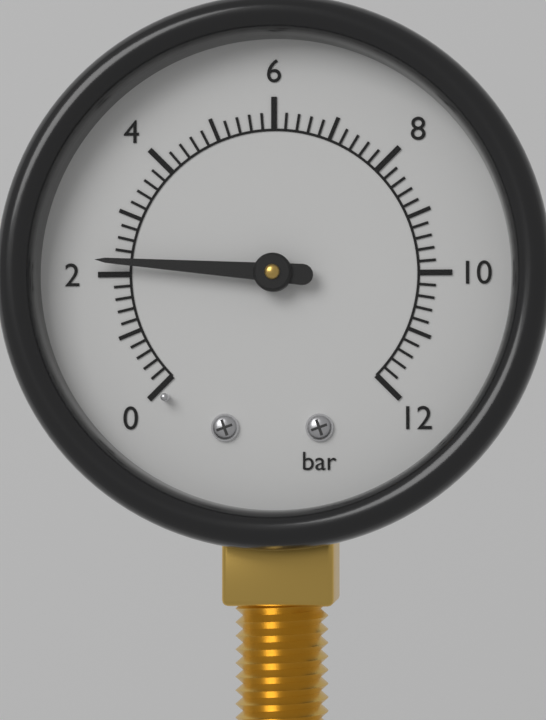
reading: 2.2 bar
